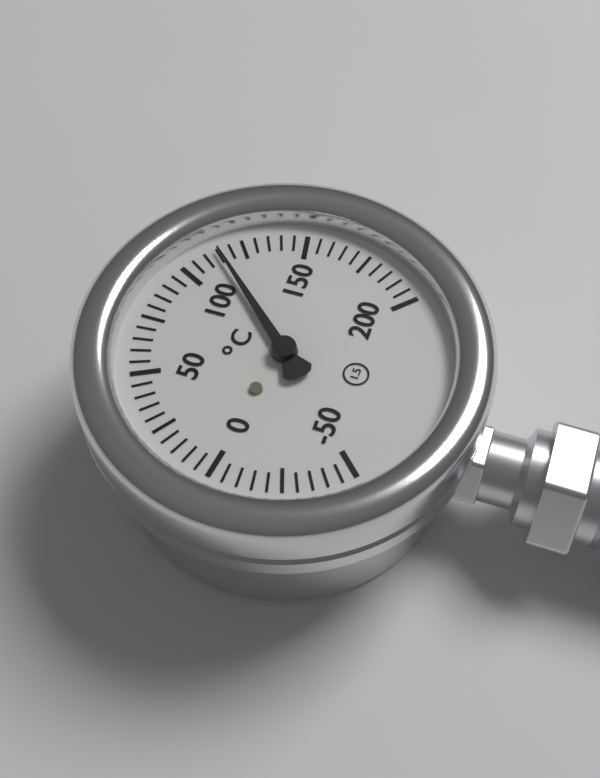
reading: 115 °C
